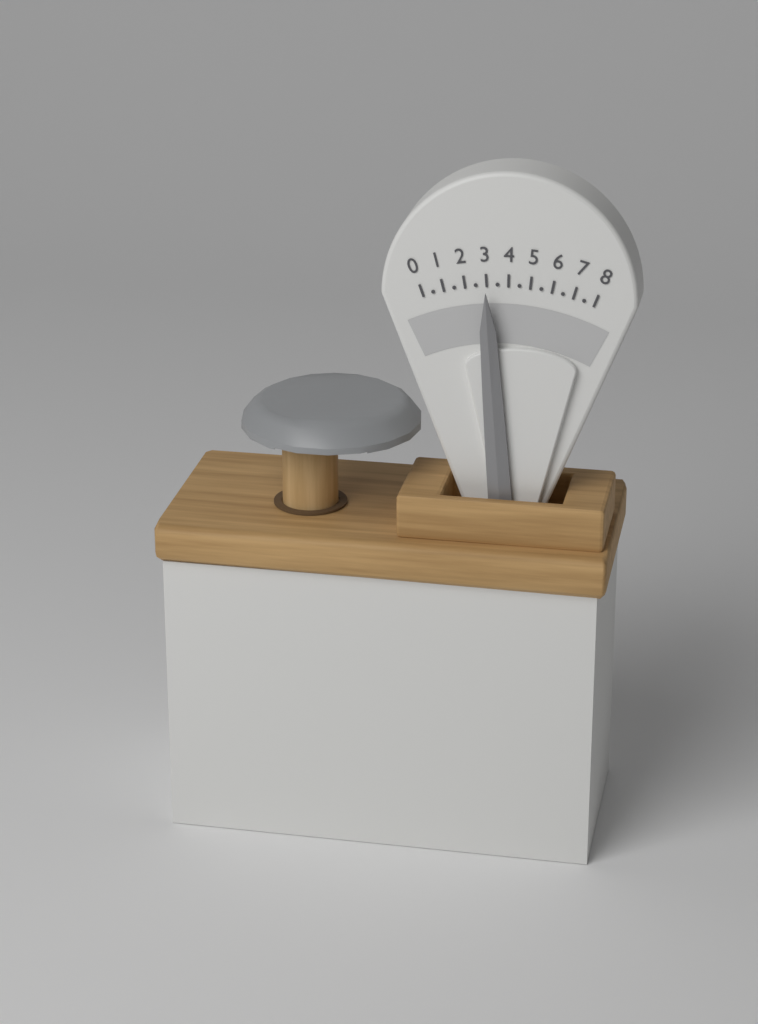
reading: 3.0 (no unit)
